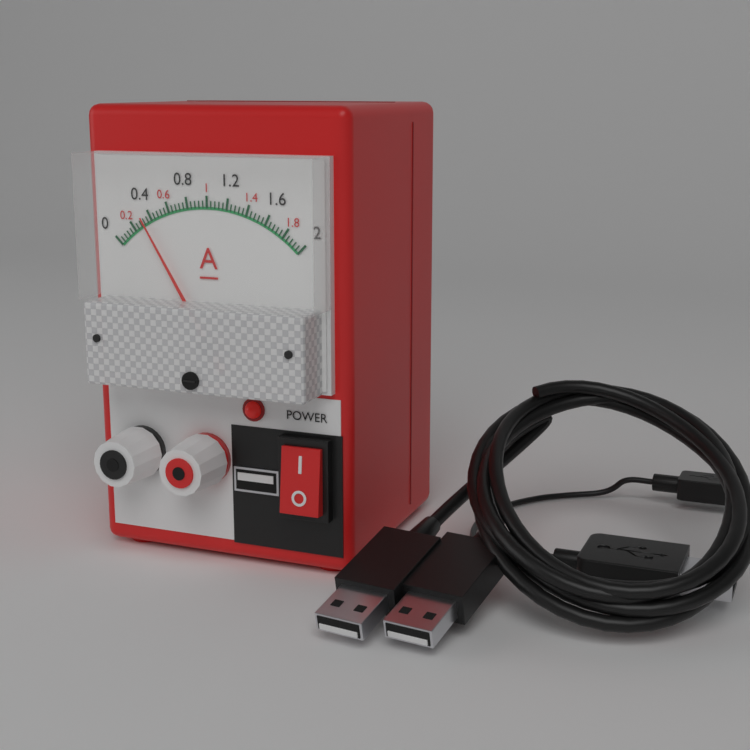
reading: 0.32 A
